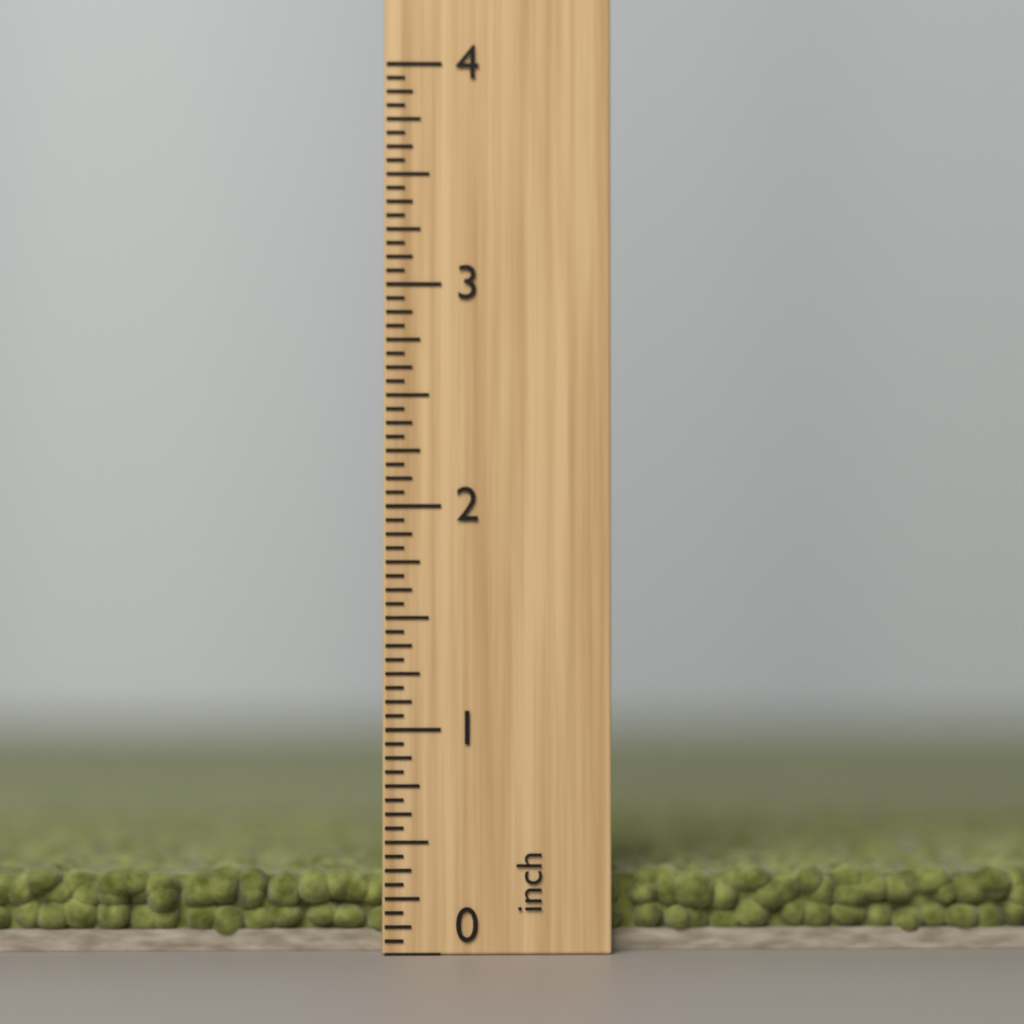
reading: 0.3750 inch
